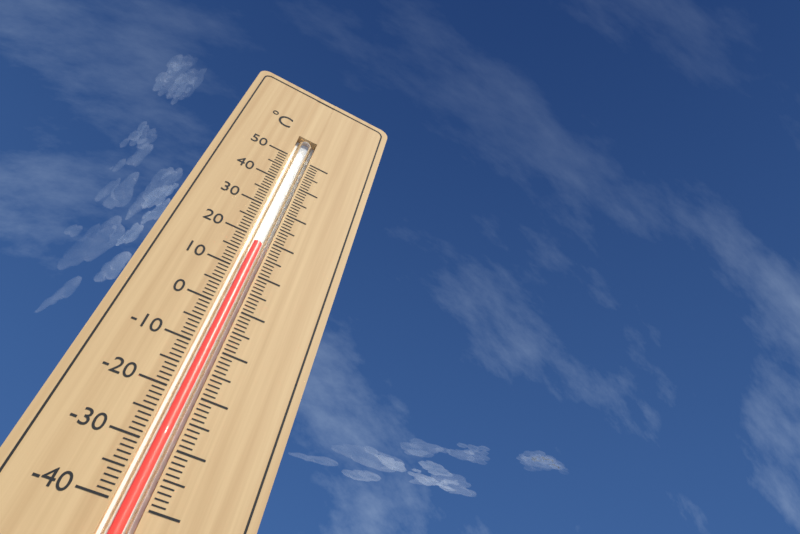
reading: 18 °C
